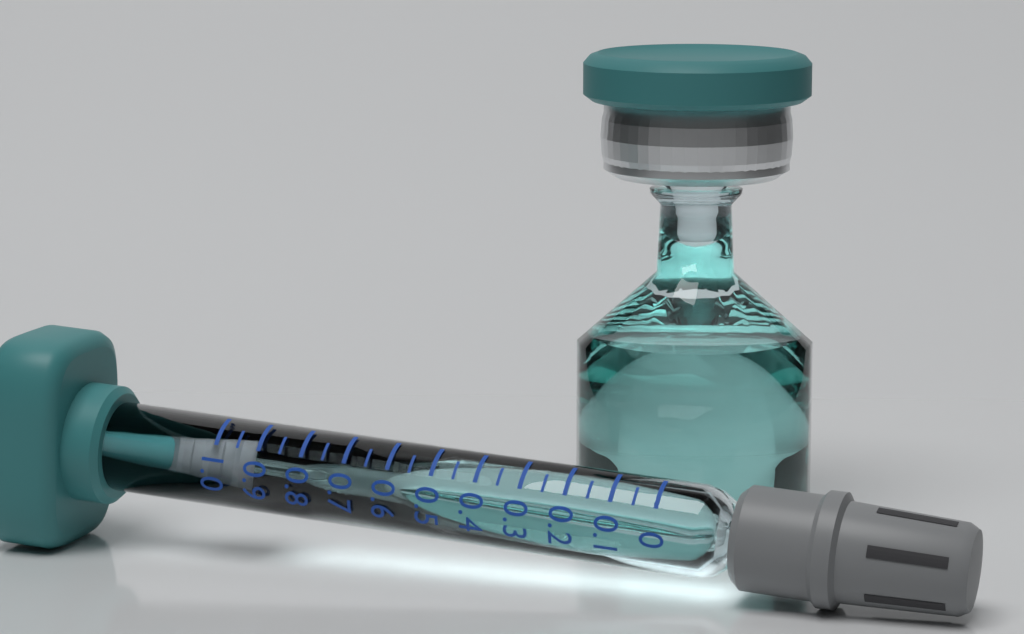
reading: 0.90 (no unit)
